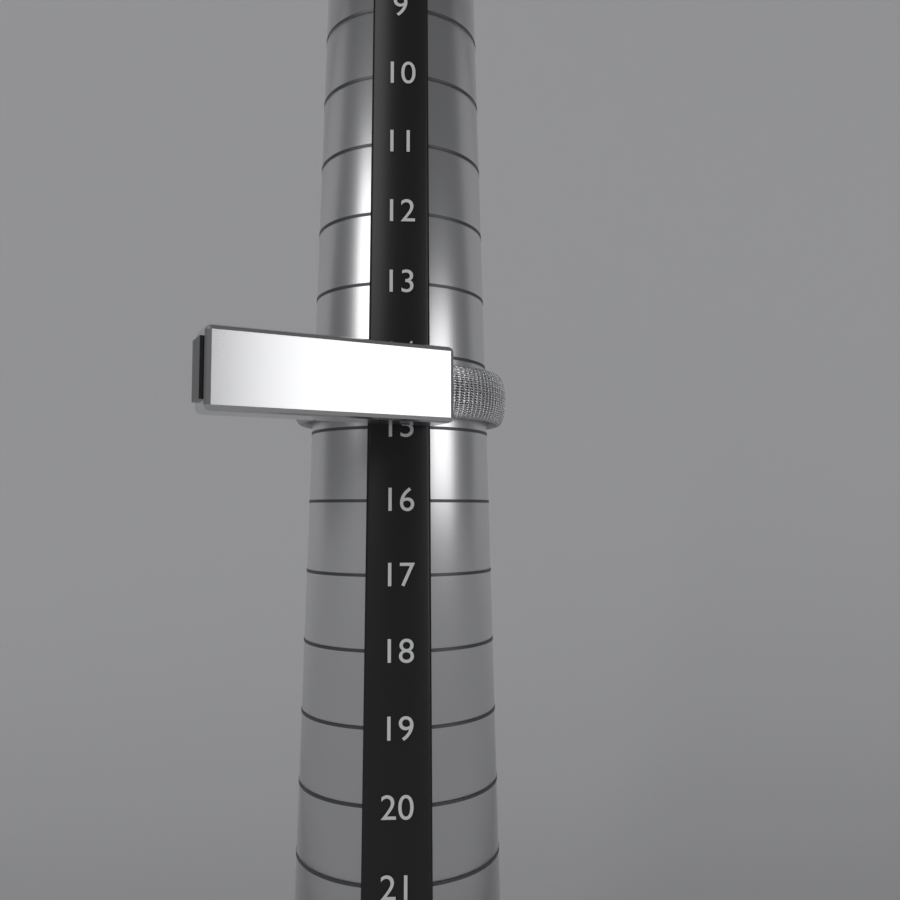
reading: 15 (no unit)
